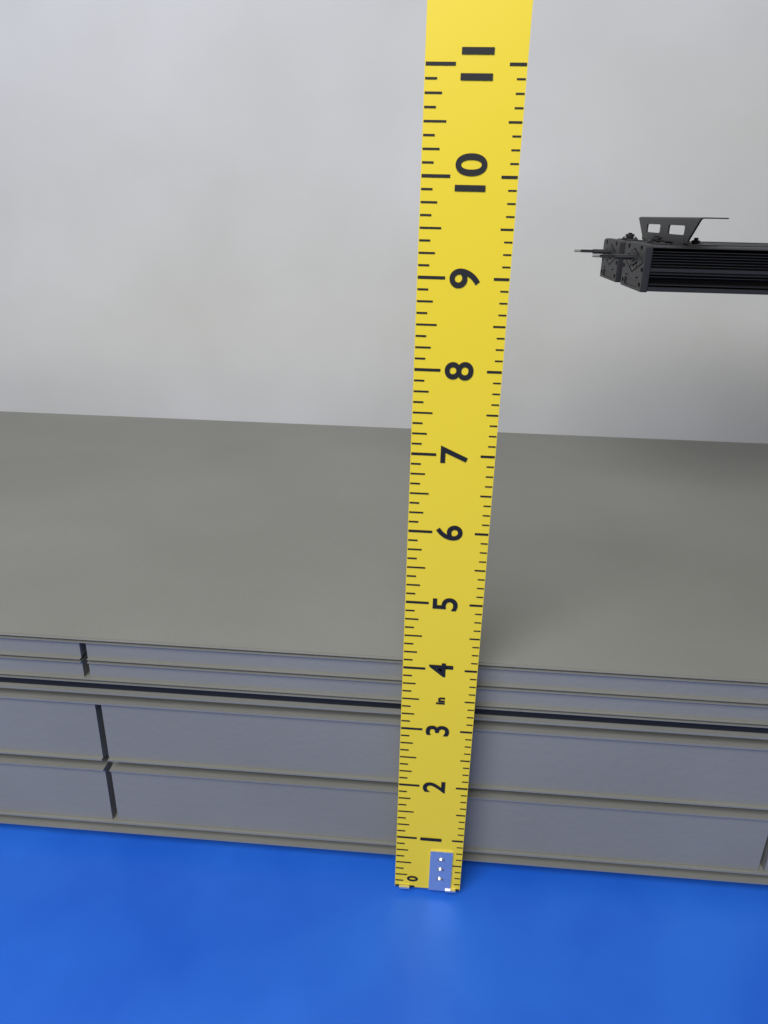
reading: 3.875 in
